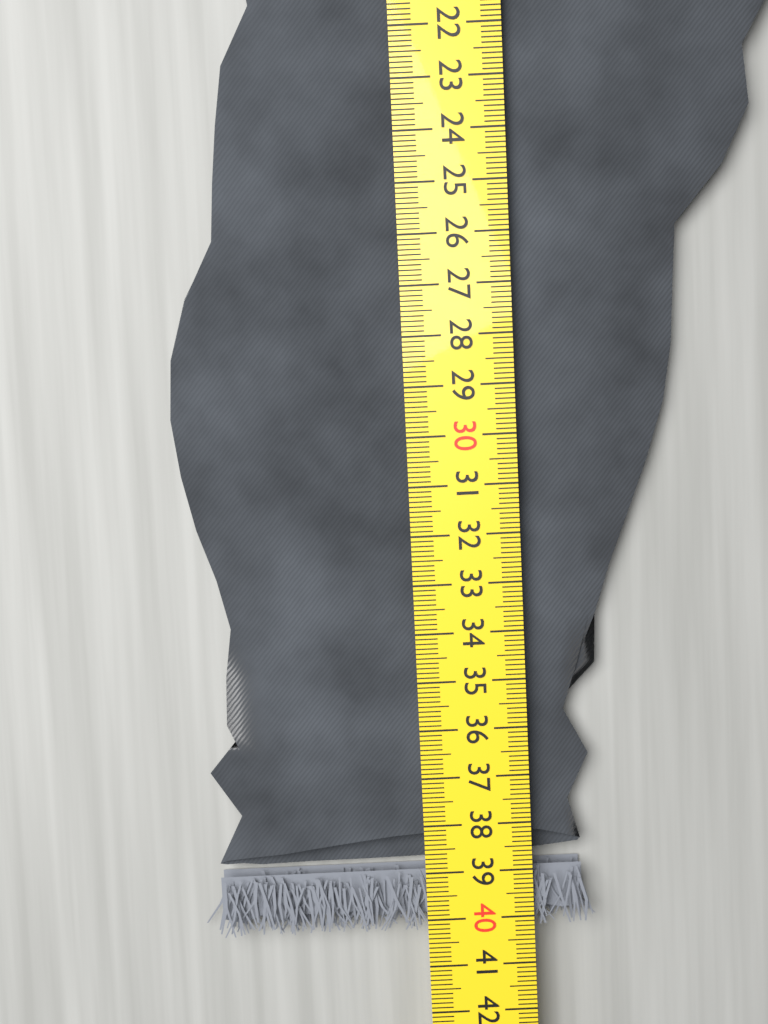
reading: 40.3 cm
